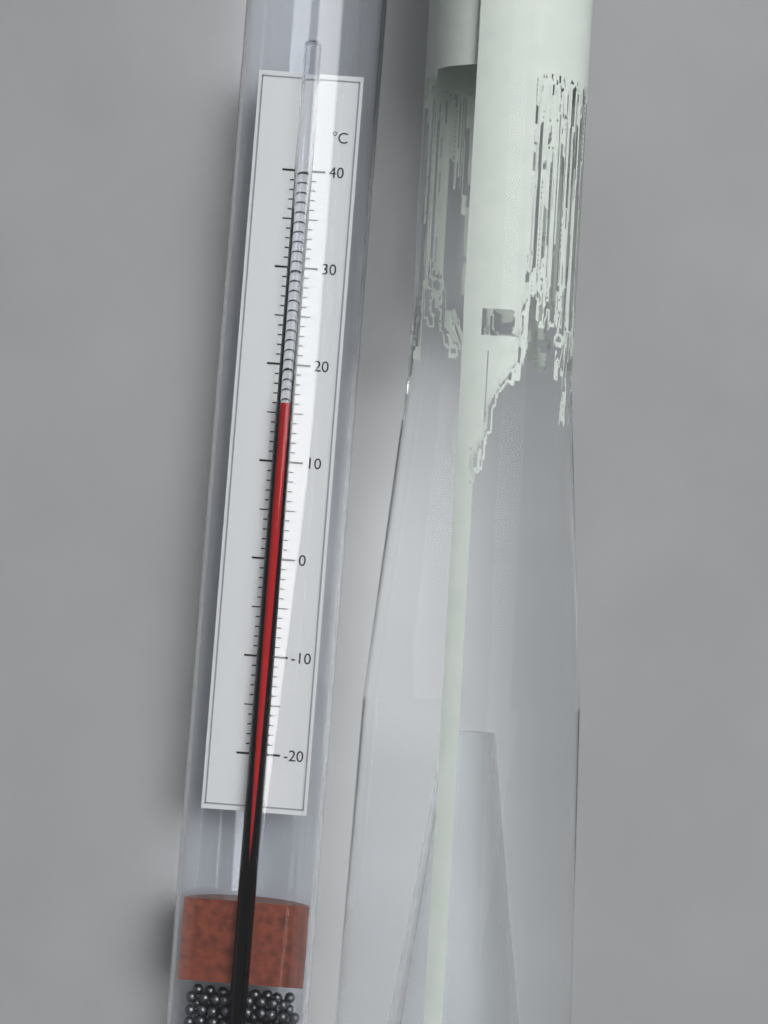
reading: 16 °C
